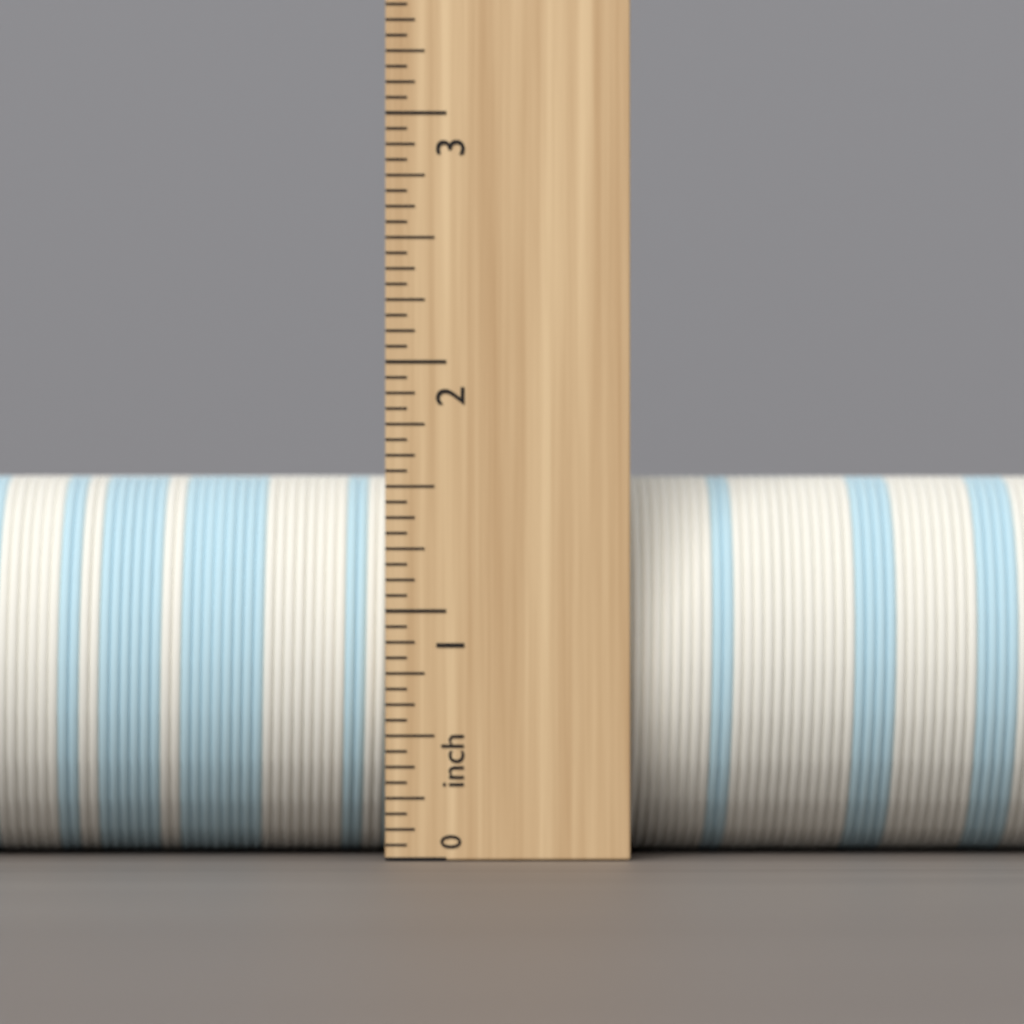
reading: 1.5625 inch
